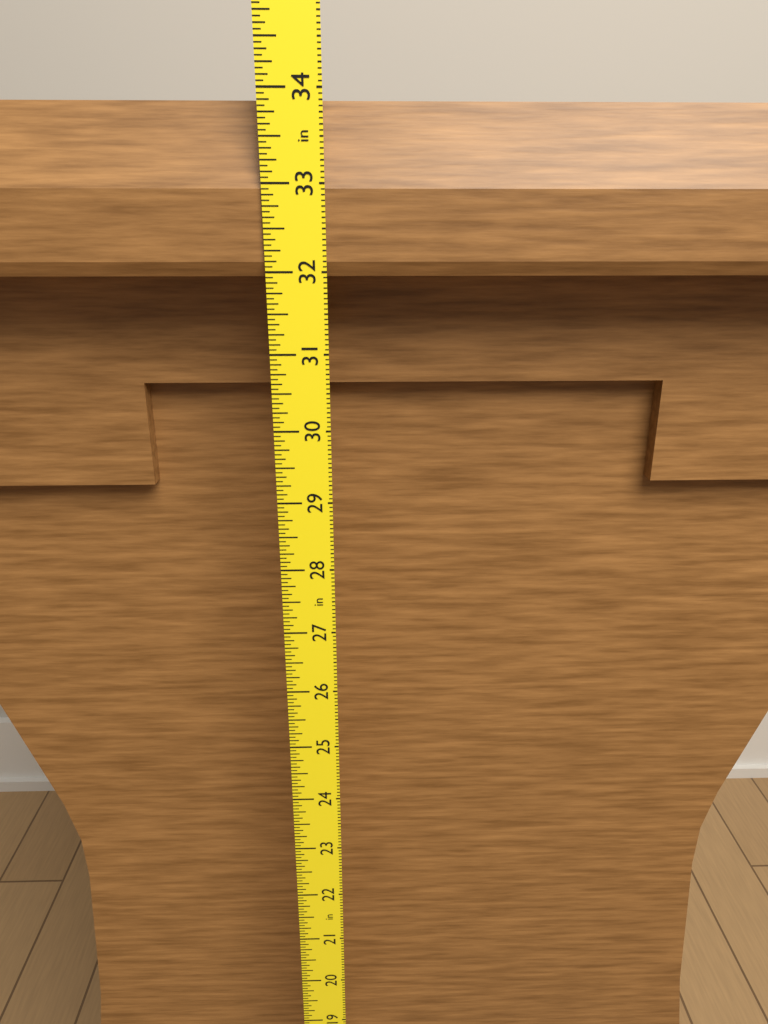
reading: 33.9375 in
